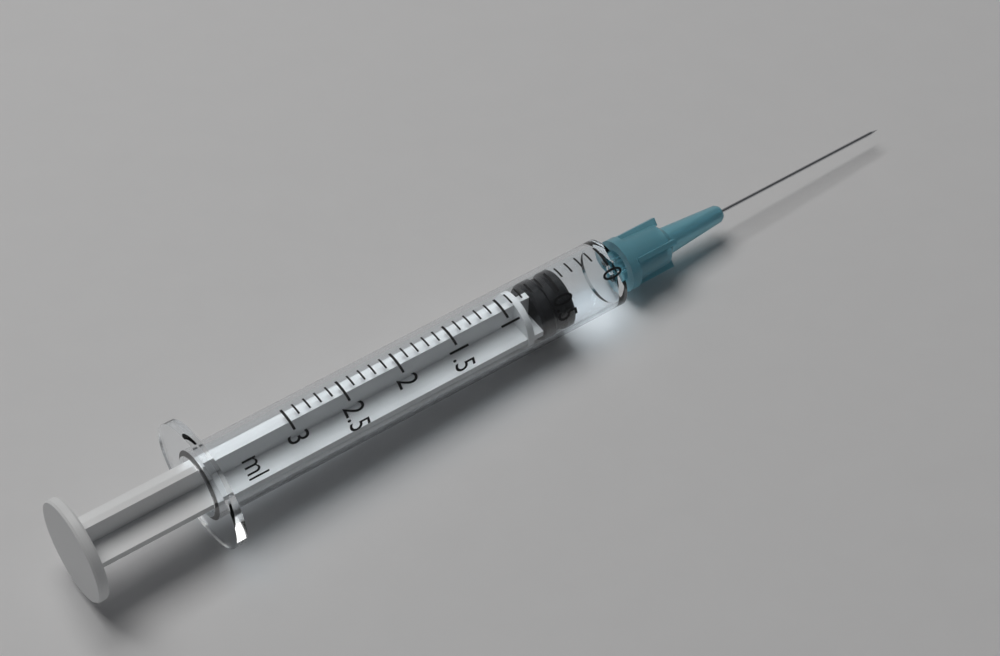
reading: 0.4 ml
